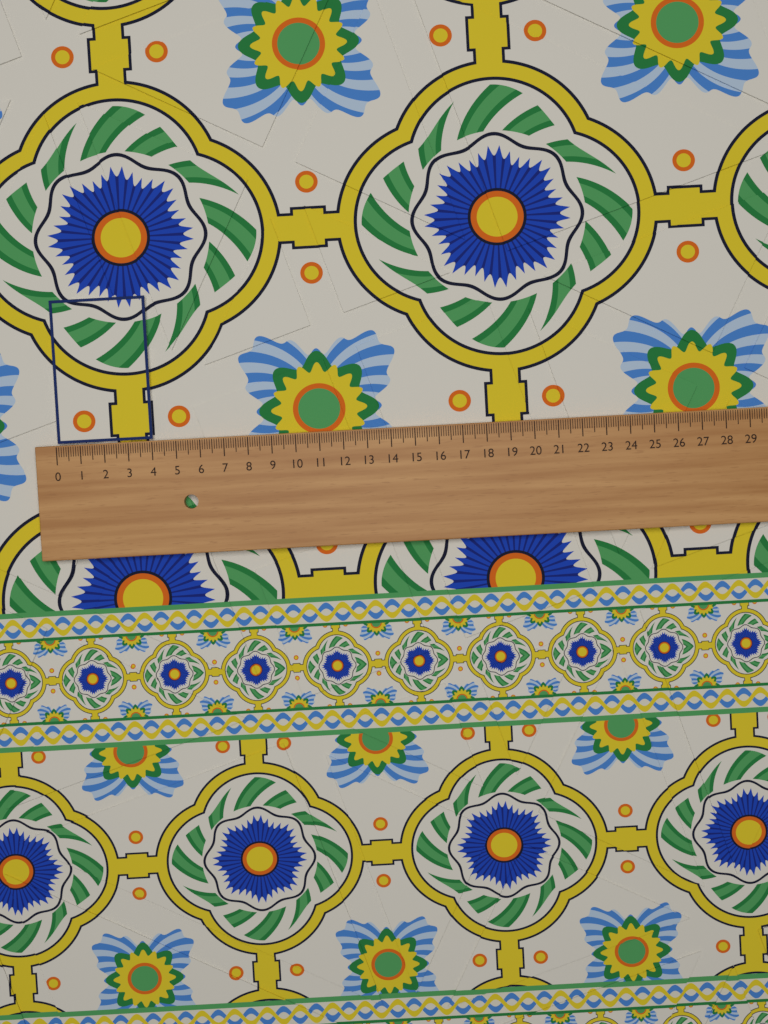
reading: 4.0 (no unit)
